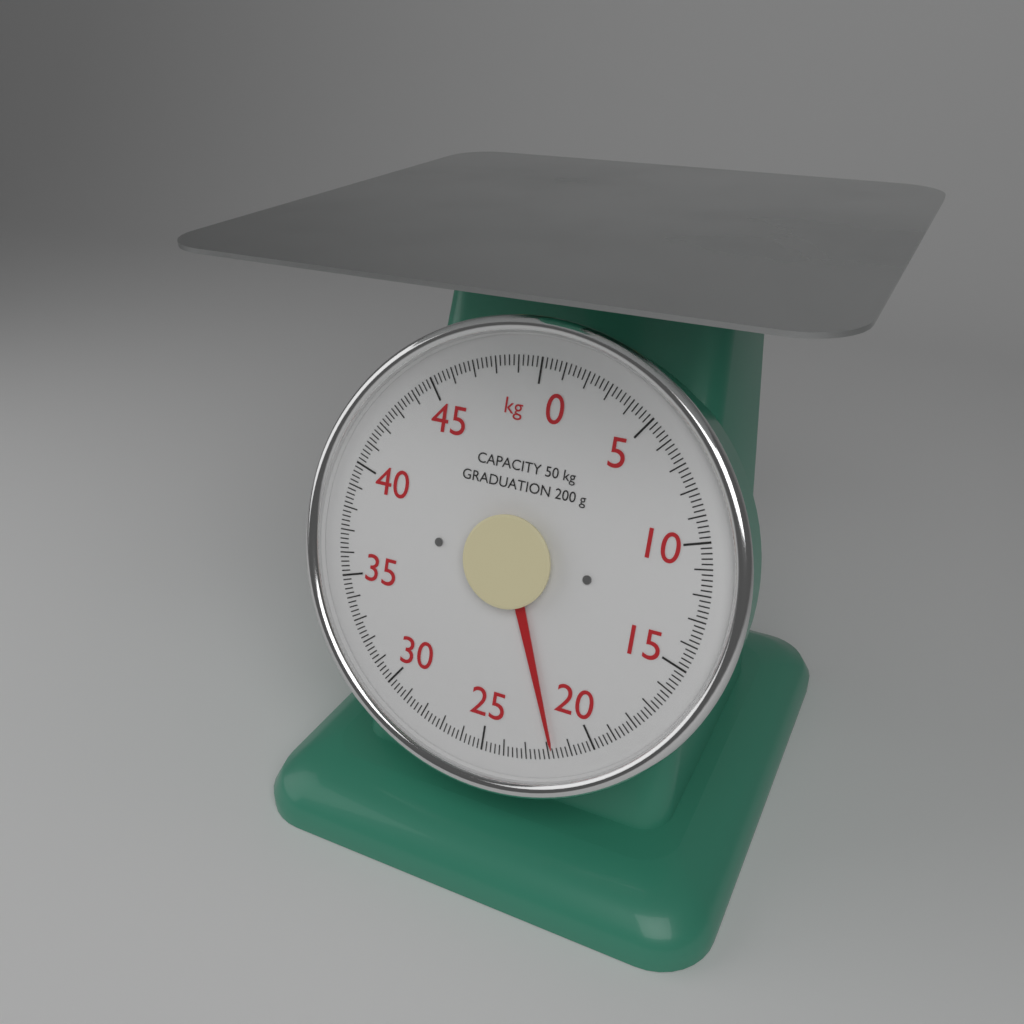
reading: 21.8 kg
